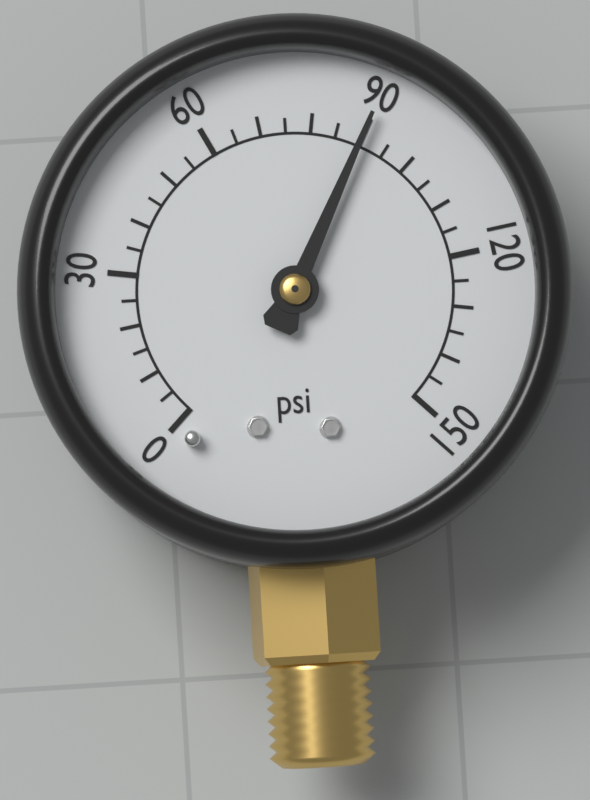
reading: 90 psi
